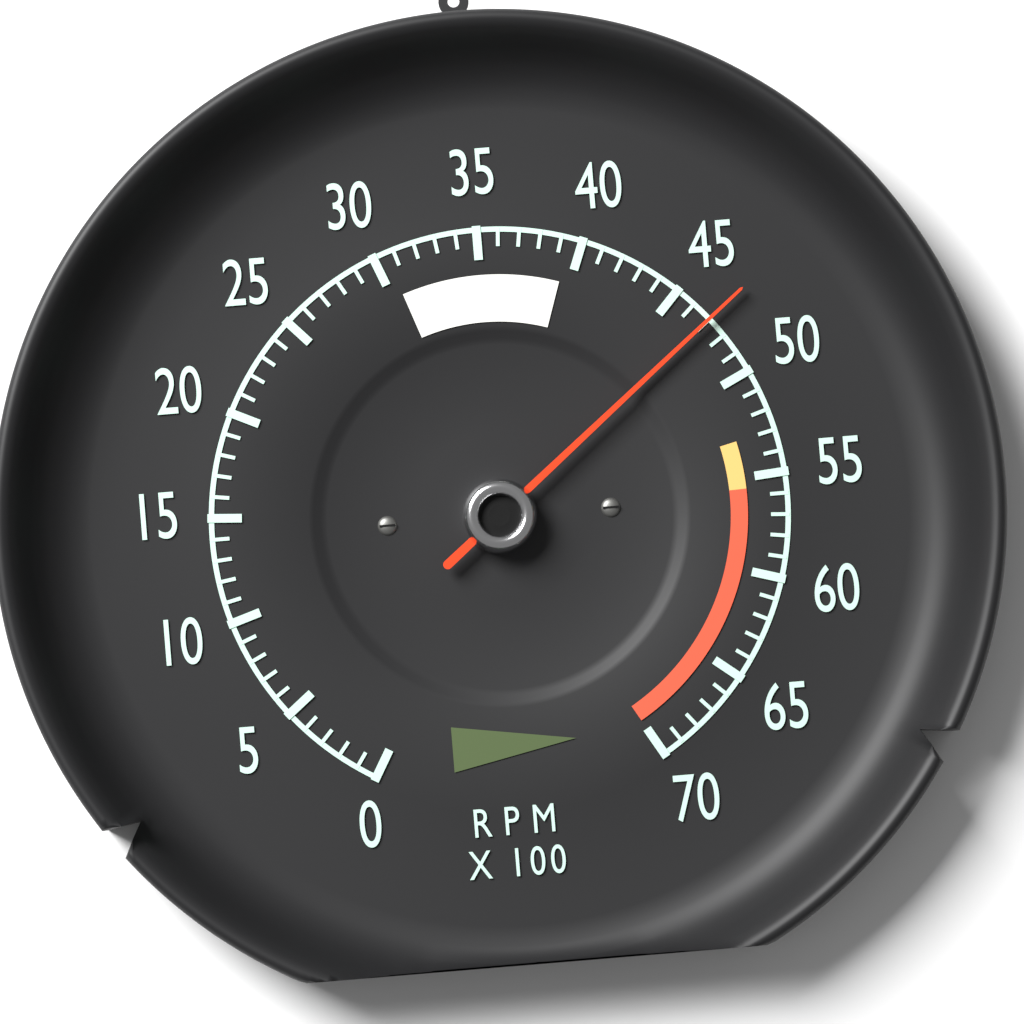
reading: 4700 RPM
